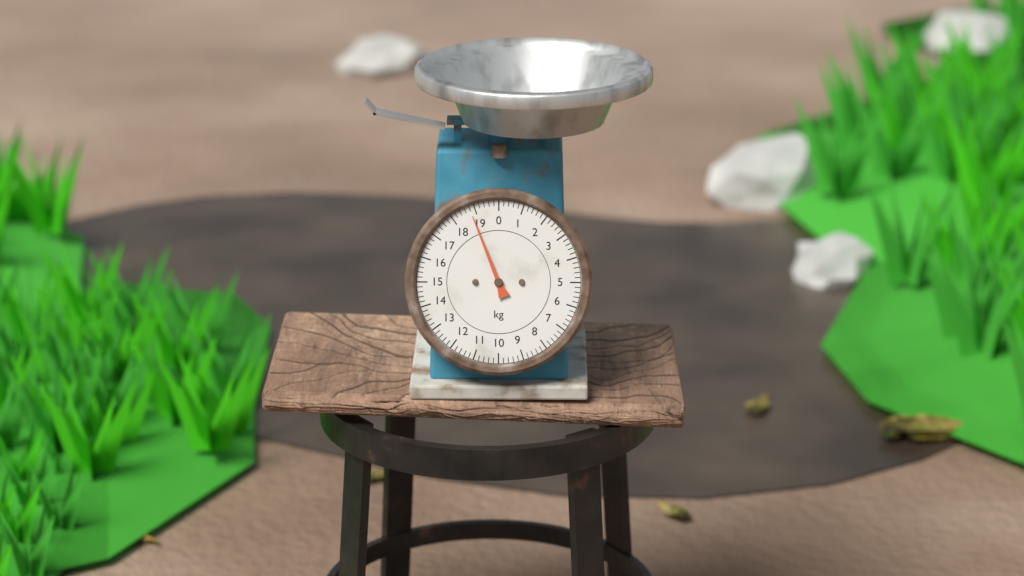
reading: 18.8 kg
